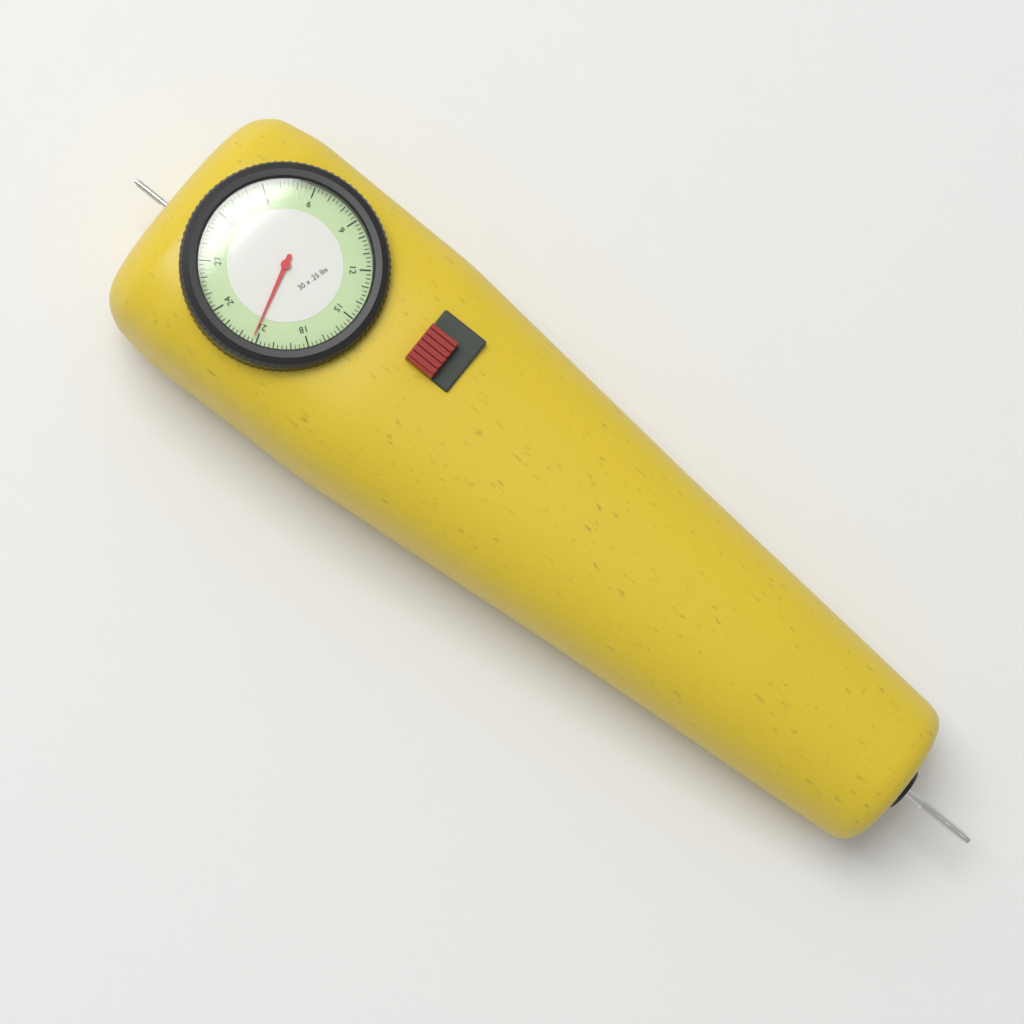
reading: 21.25 lbs
